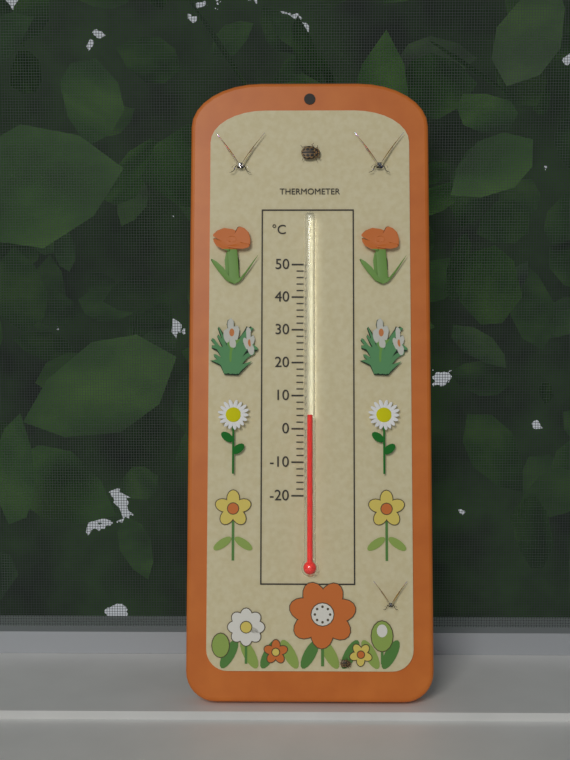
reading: 4 °C
